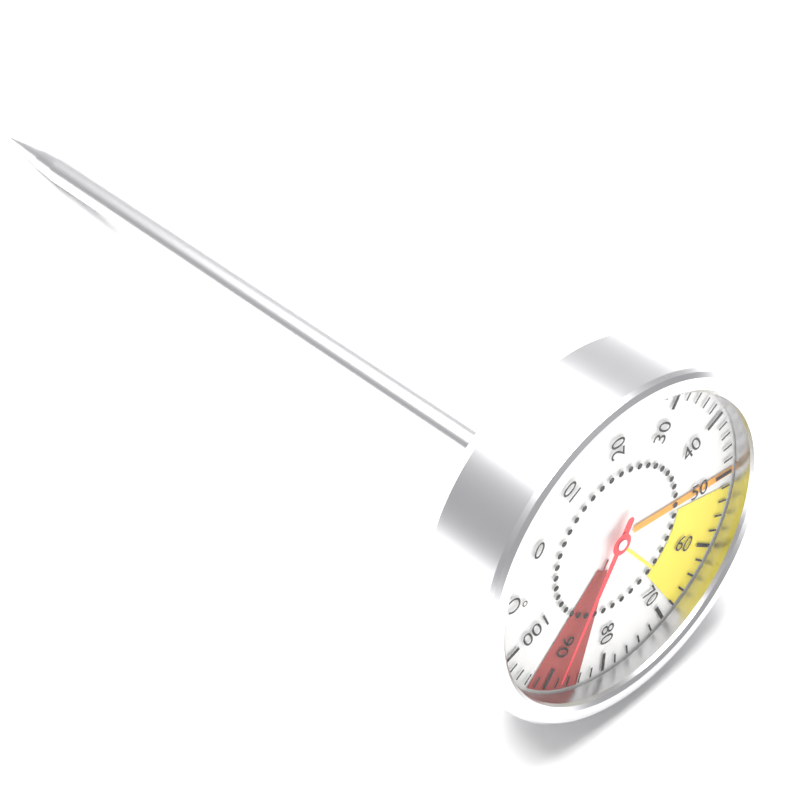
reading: 88 °C
